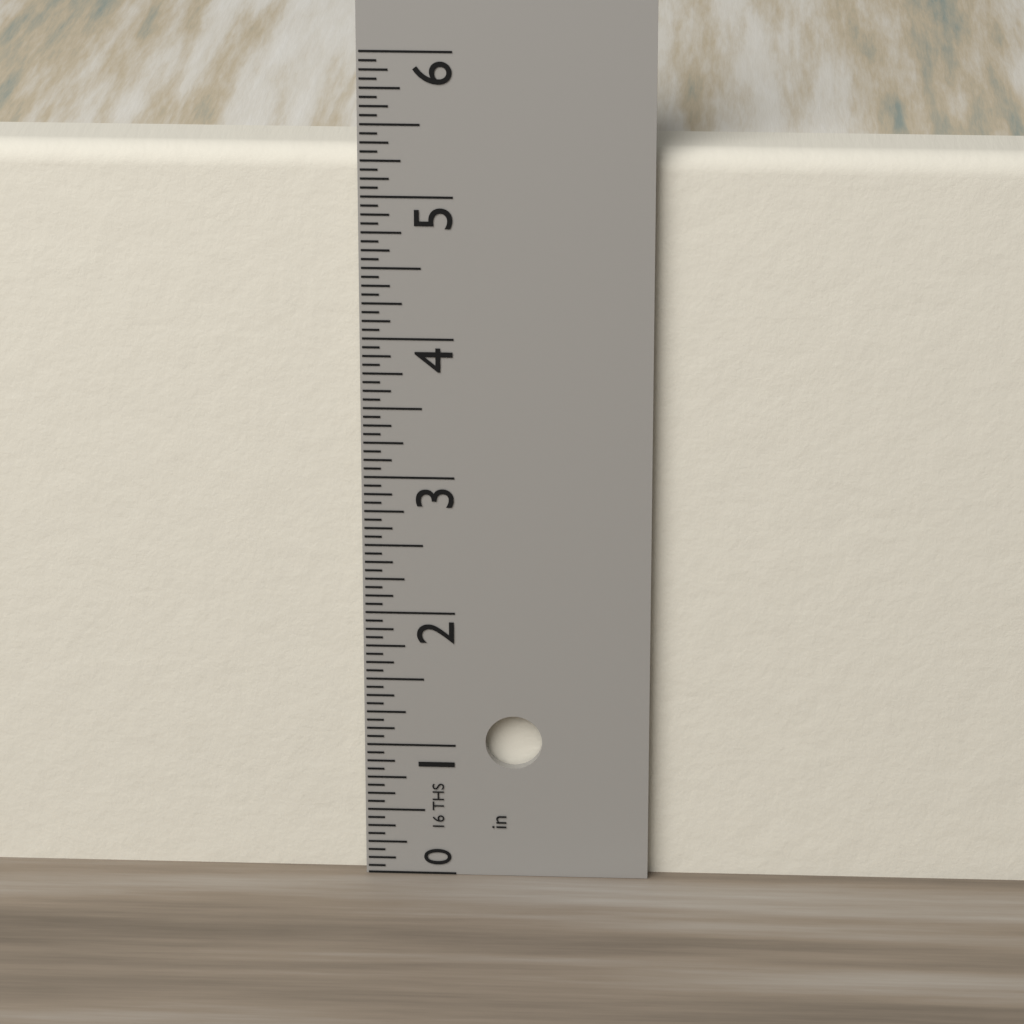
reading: 5.3125 in
